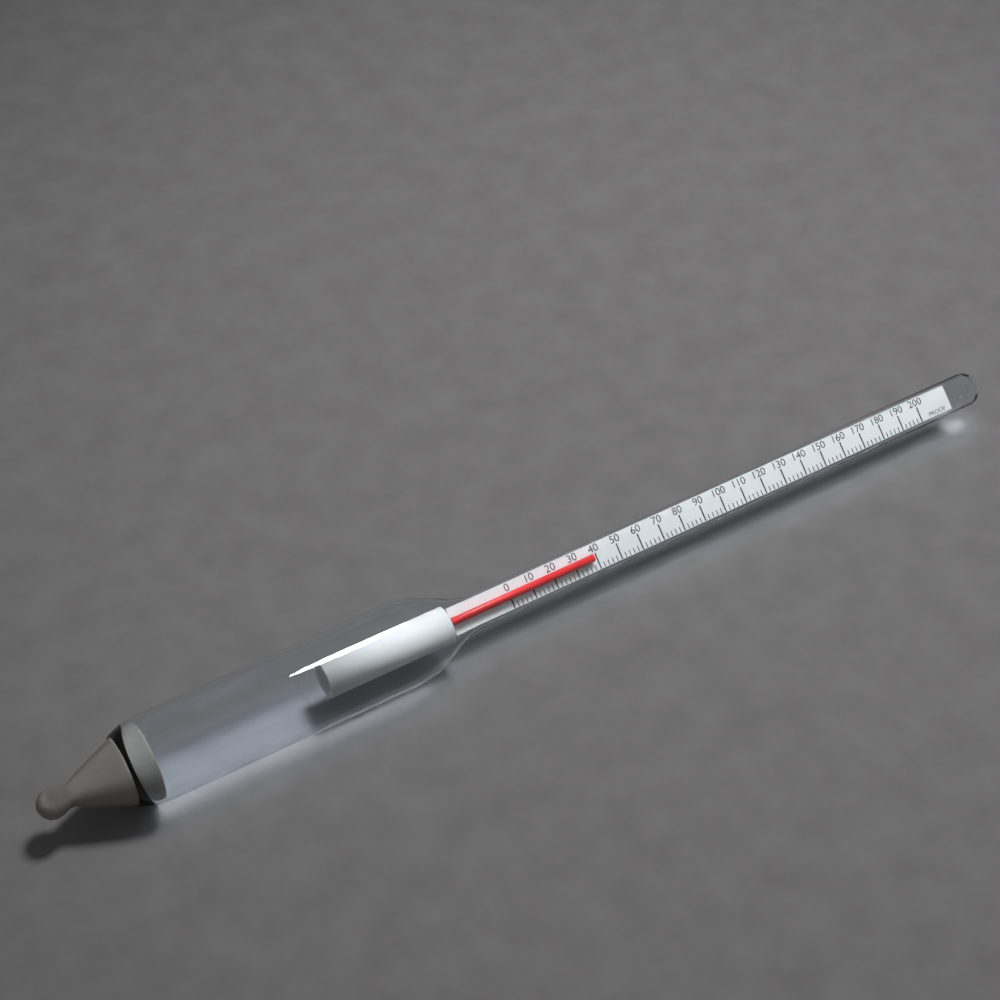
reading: 38 proof
